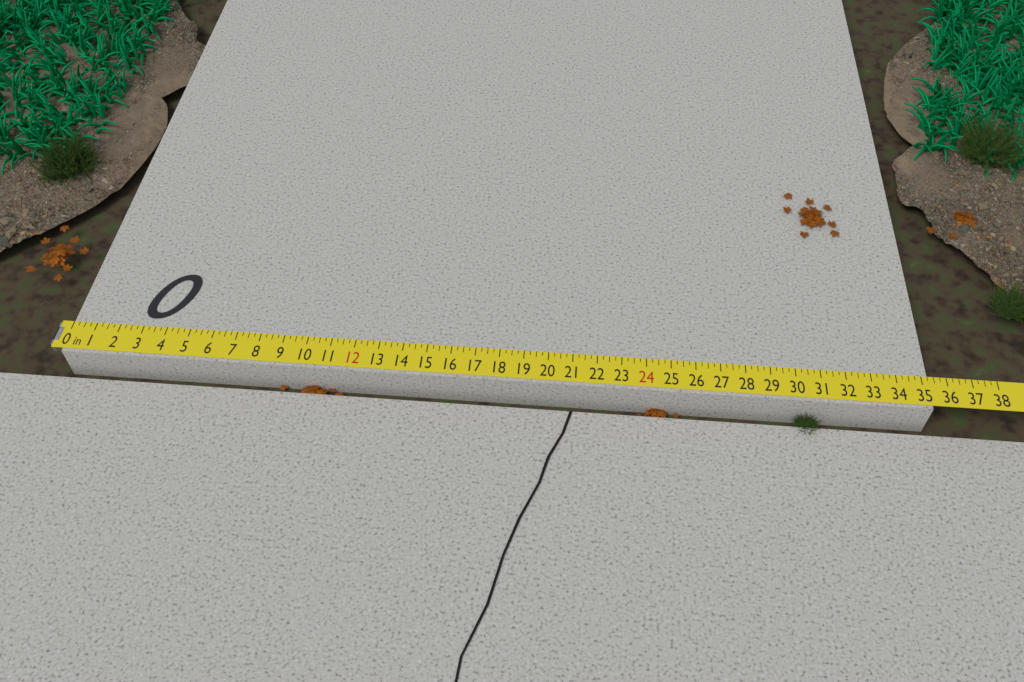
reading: 35.25 in
